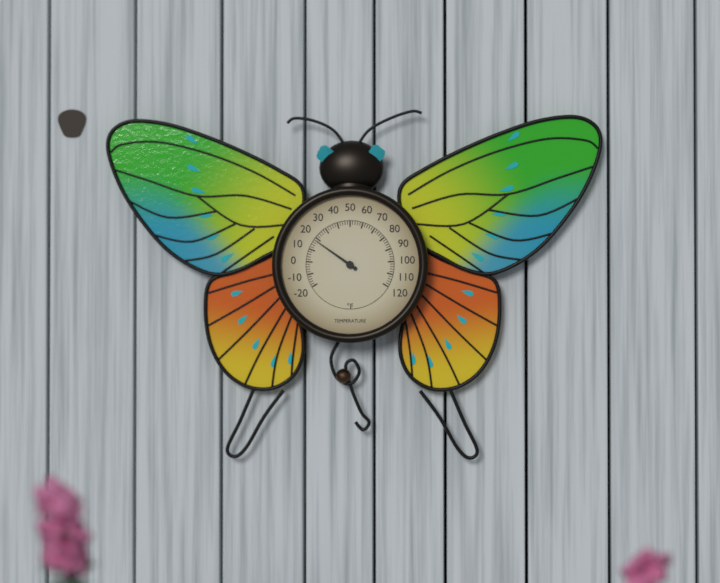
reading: 18 °F
